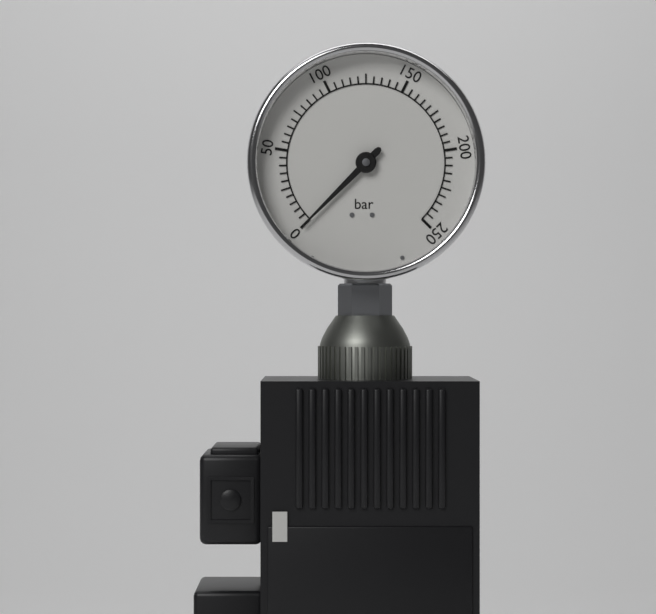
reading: 0 bar
